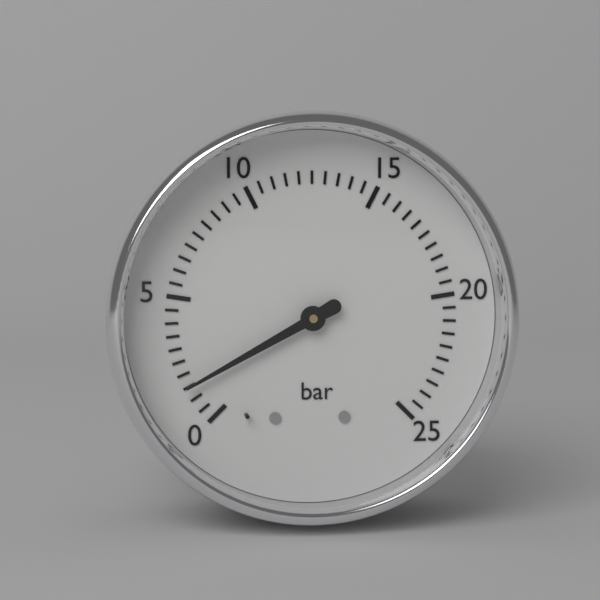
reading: 1.5 bar
